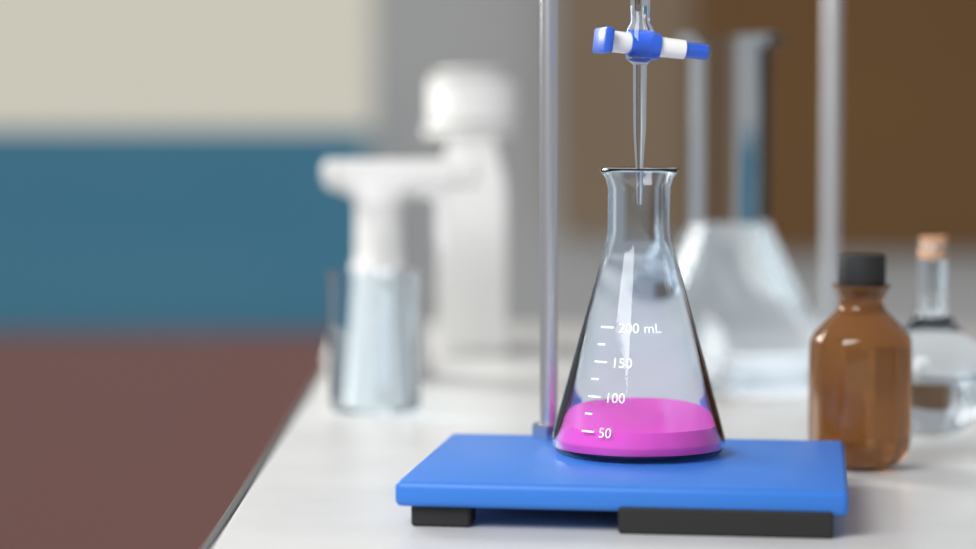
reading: 50 mL
